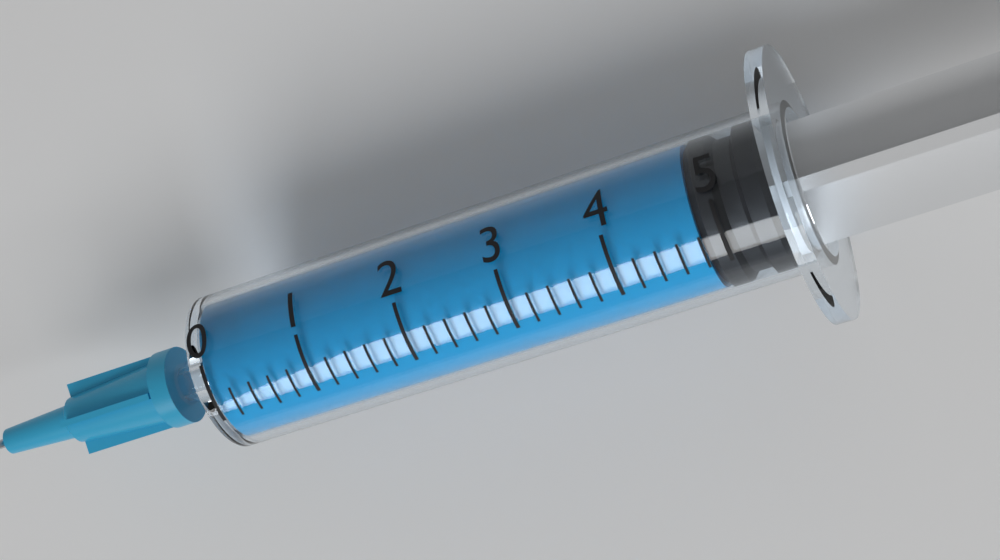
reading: 4.8 (no unit)
